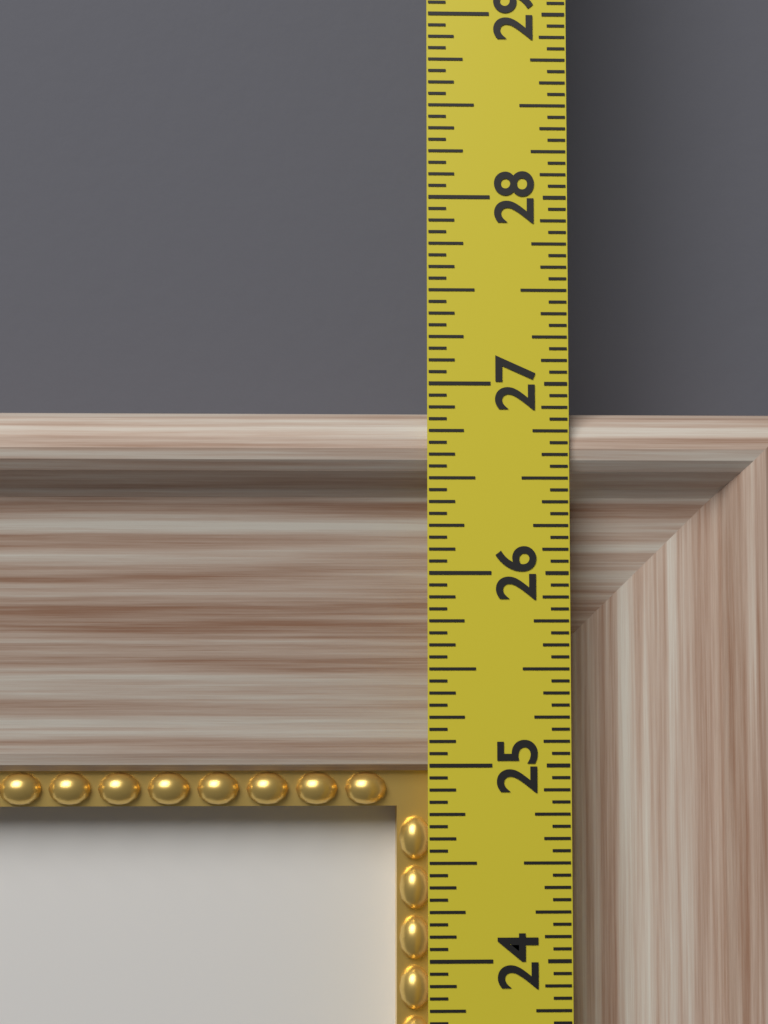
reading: 26.8750 in
